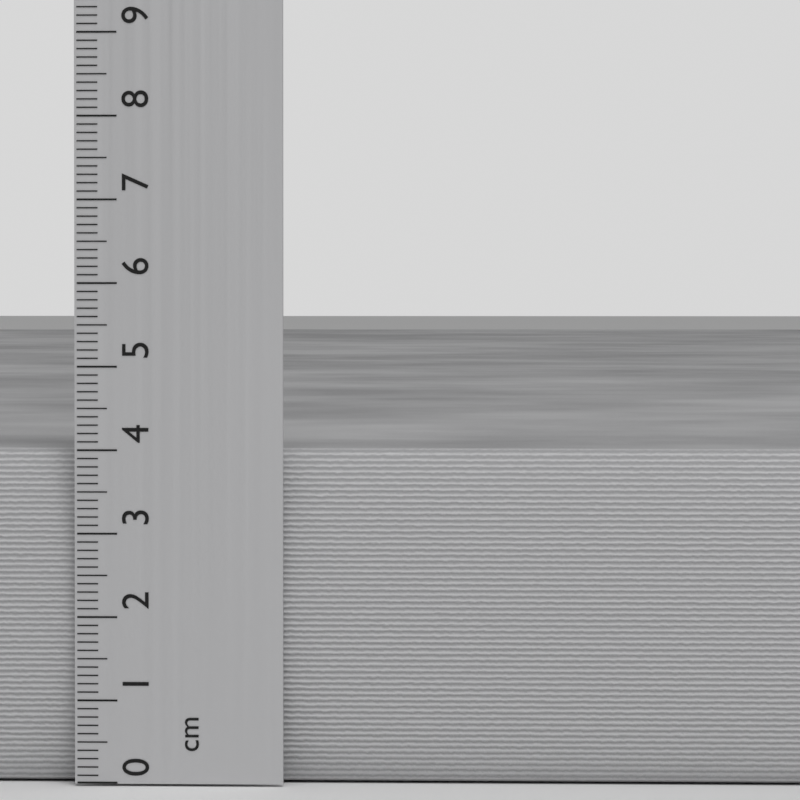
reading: 4.0 cm
